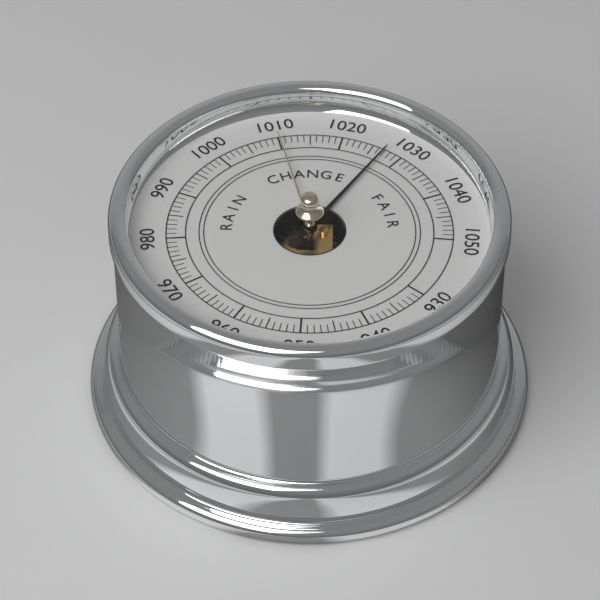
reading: 1027 (no unit)
